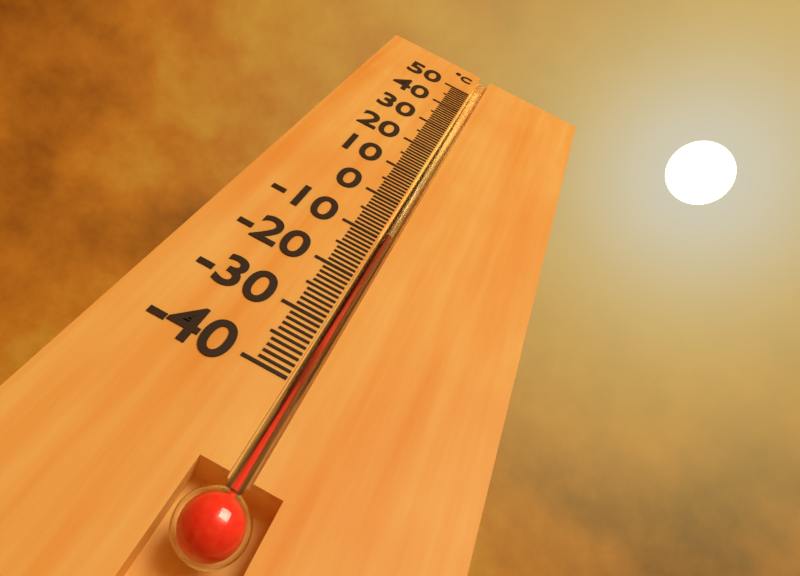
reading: -8 °C
